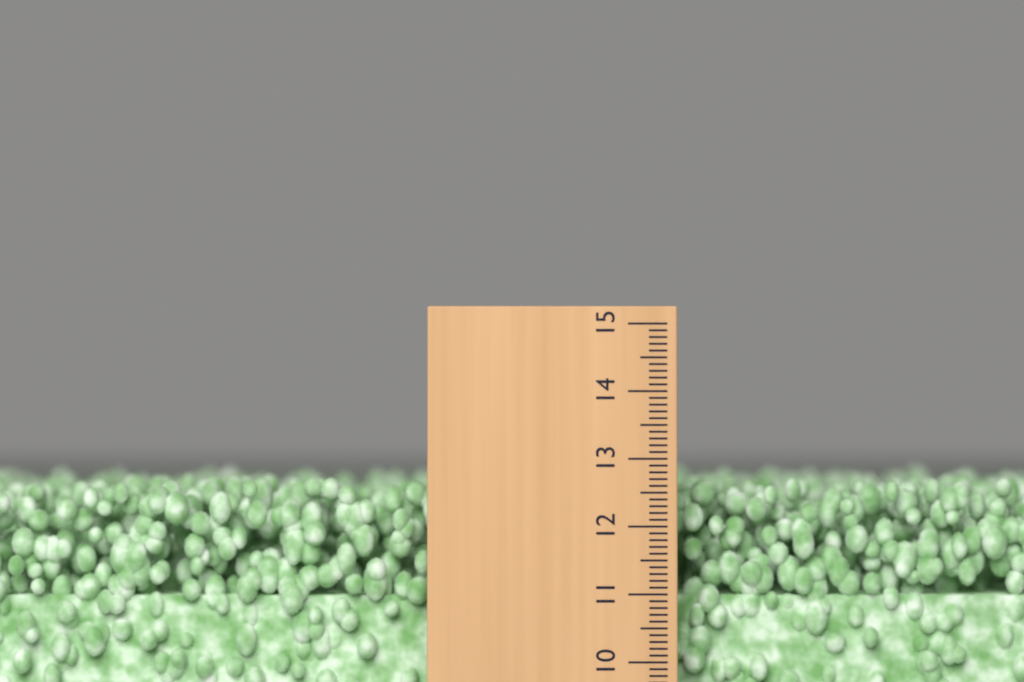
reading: 12.7 (no unit)
